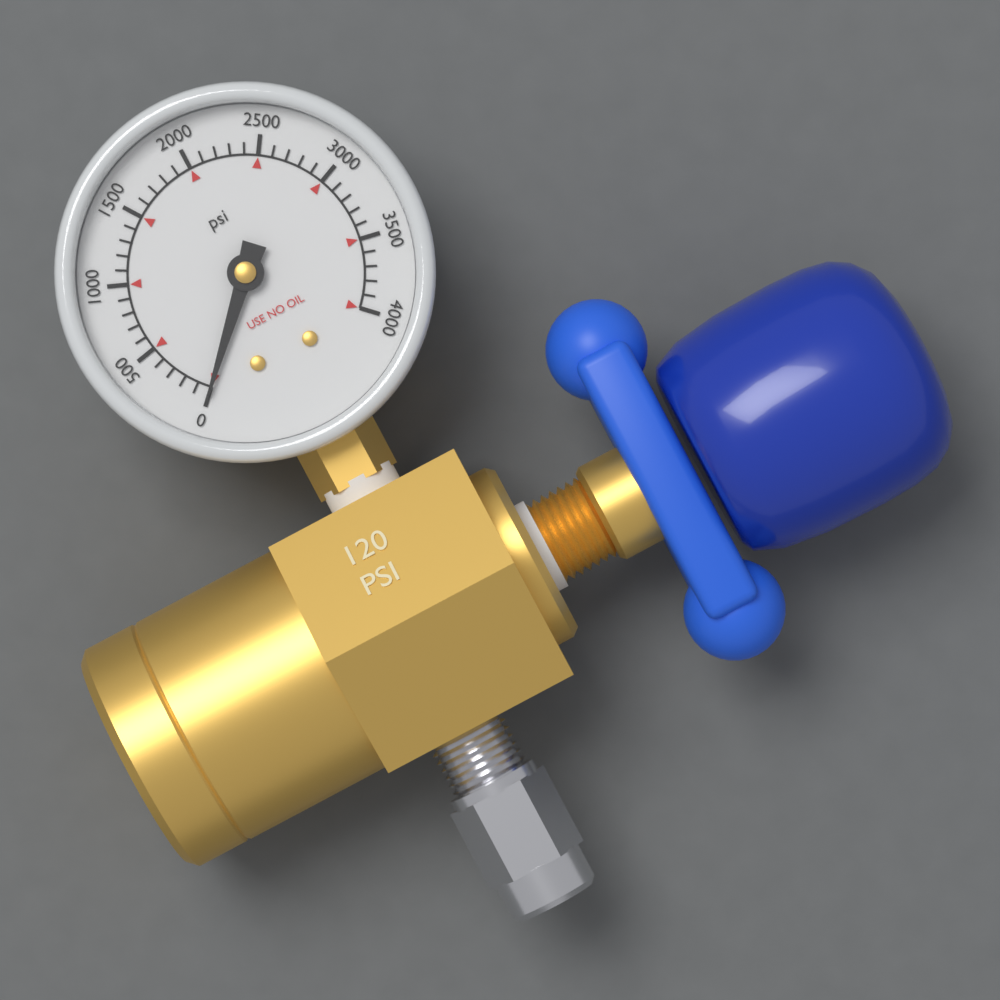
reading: 0 psi
